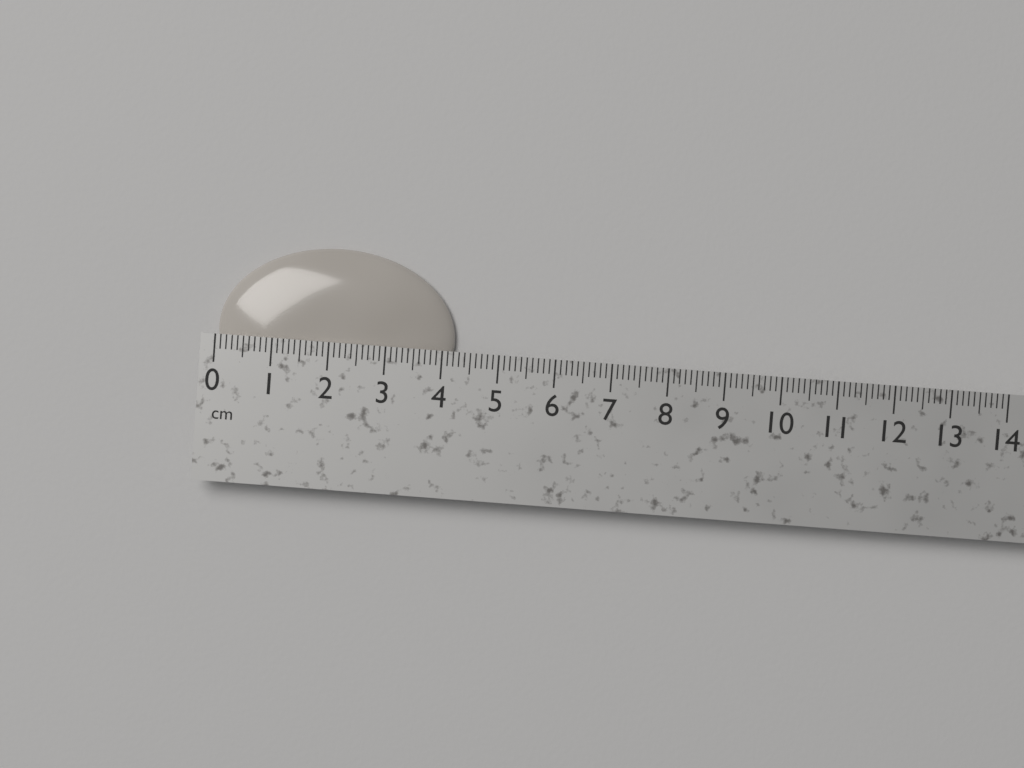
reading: 4.2 cm
